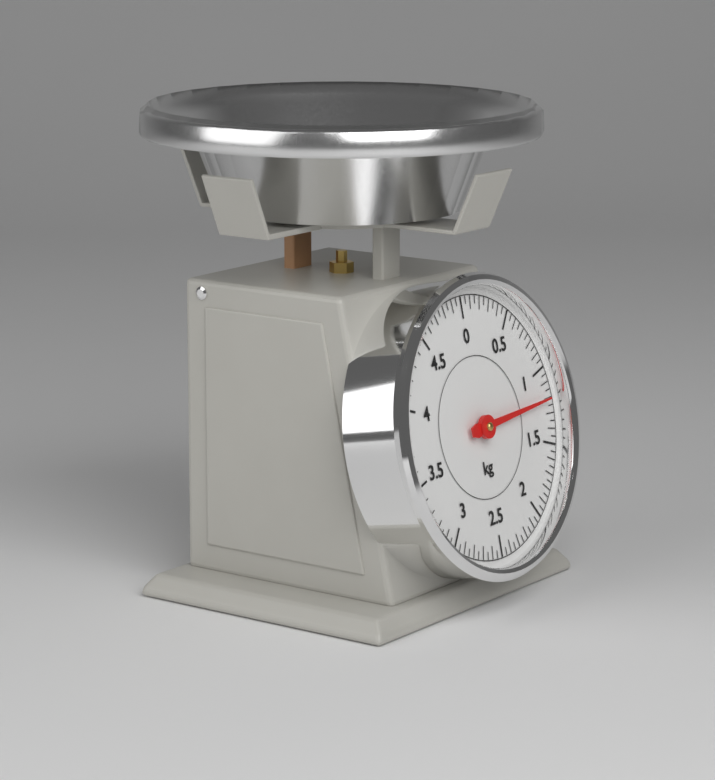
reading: 1.20 kg
